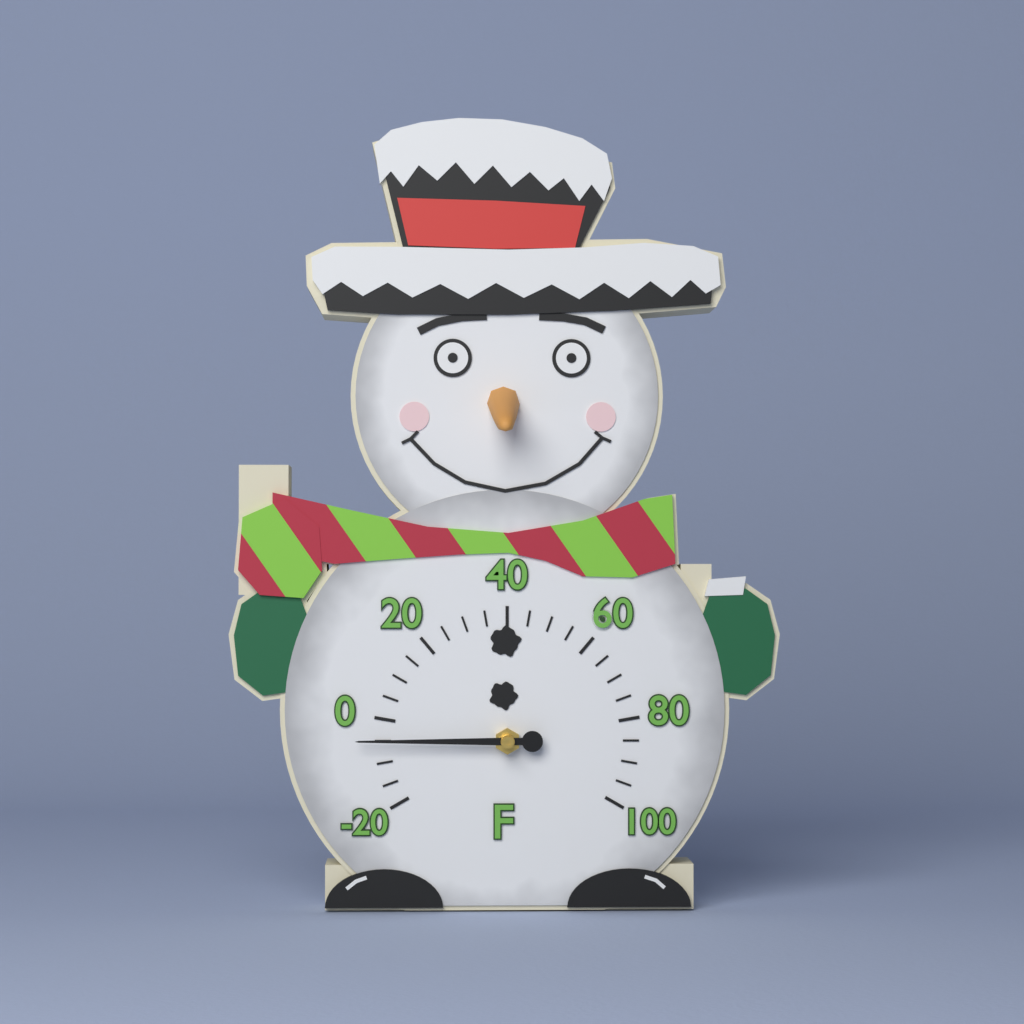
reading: -5 °F
